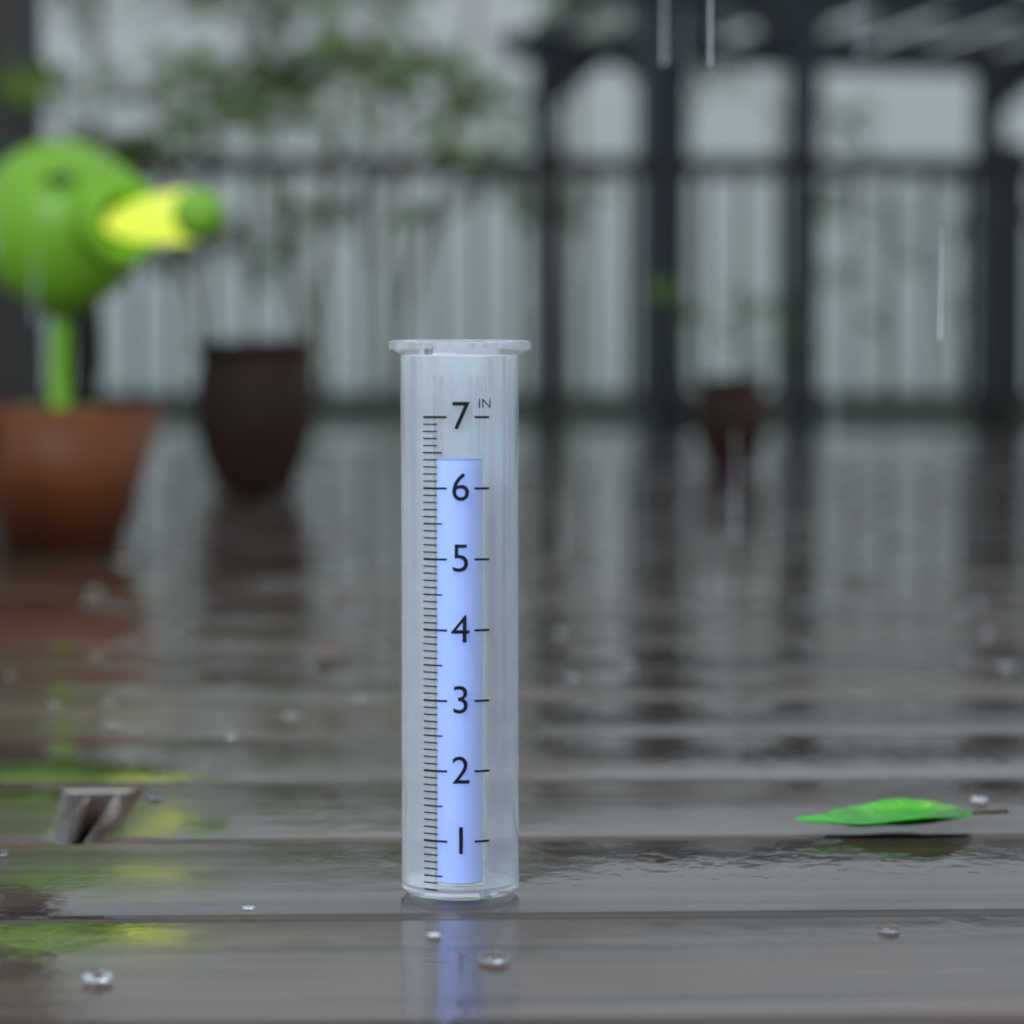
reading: 6.4 in
